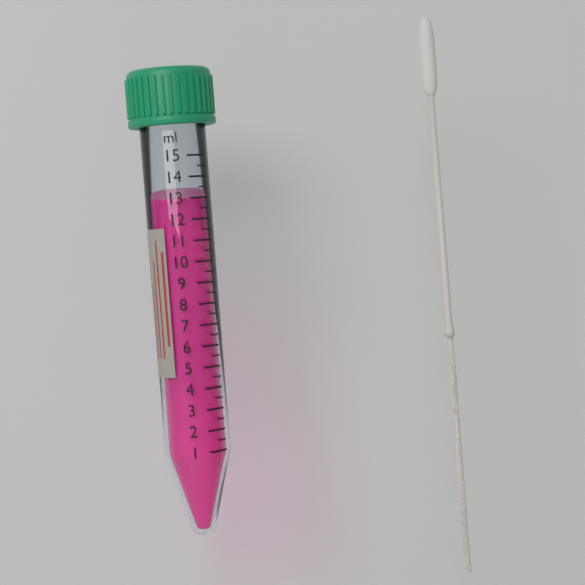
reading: 13.0 ml
